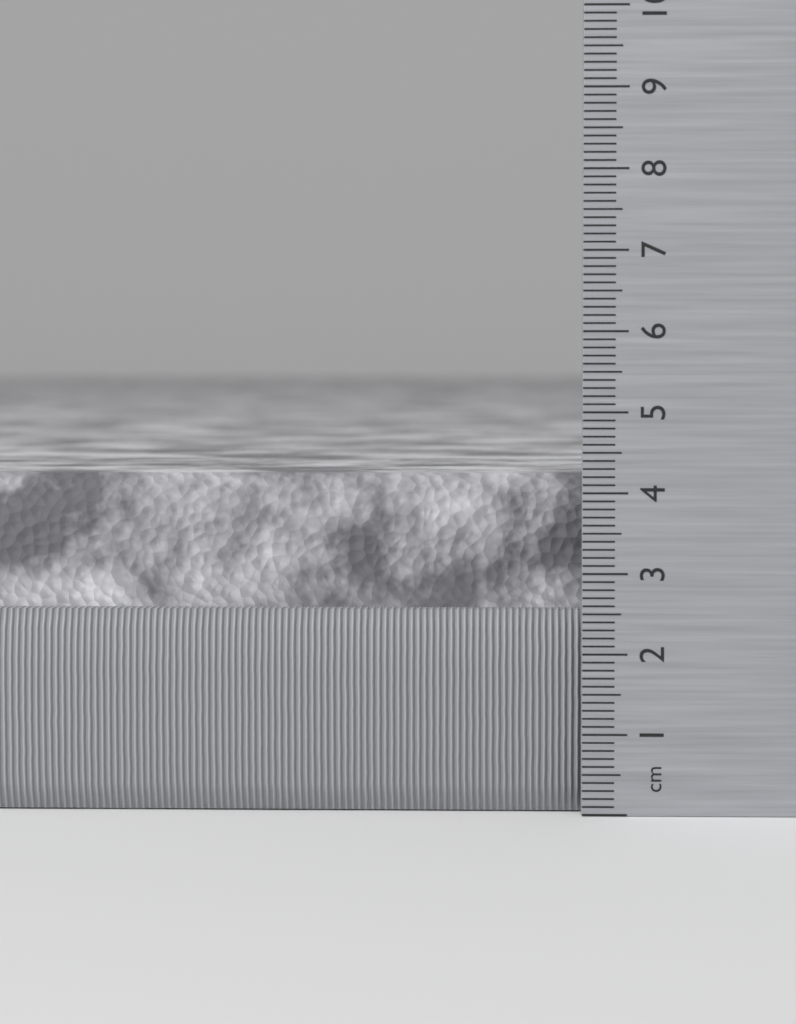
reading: 4.2 cm
